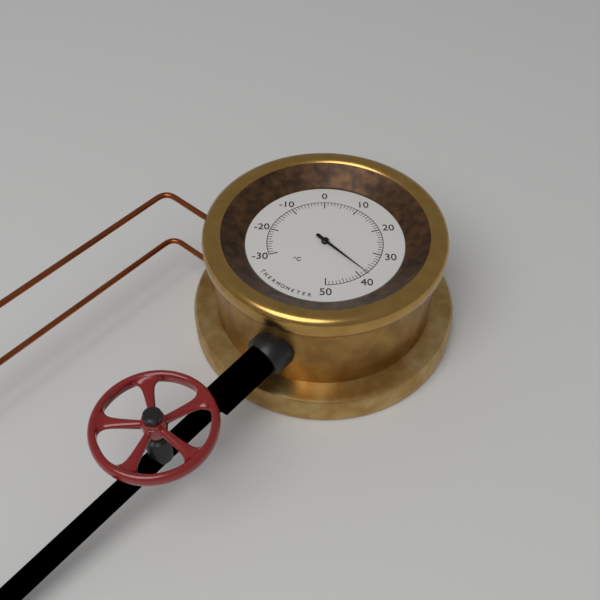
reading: 38 °C
